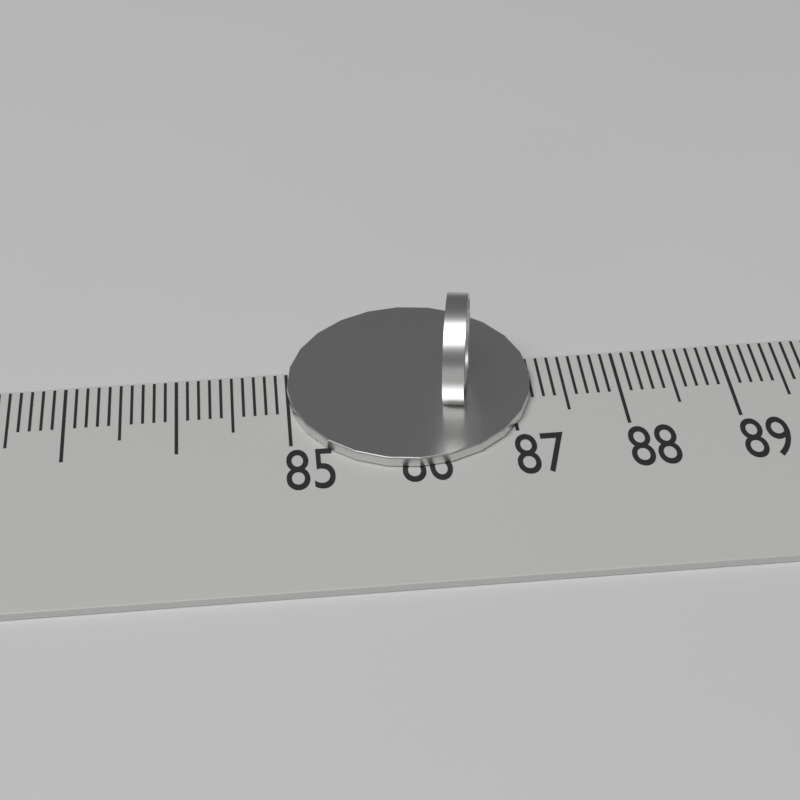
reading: 87.2 (no unit)
